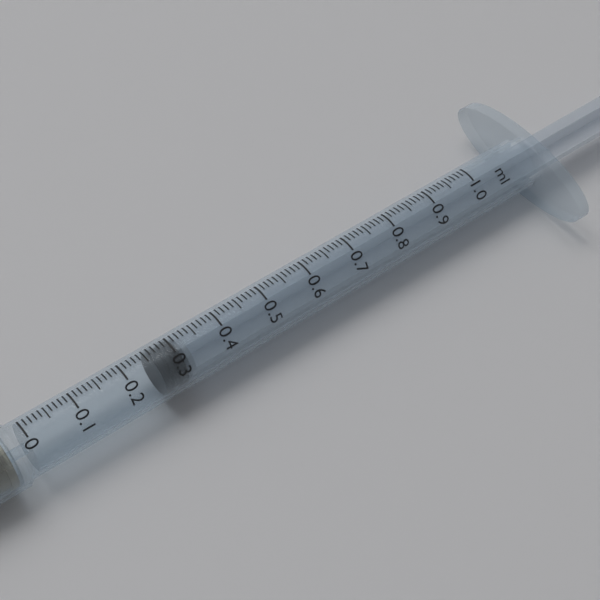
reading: 0.26 ml
